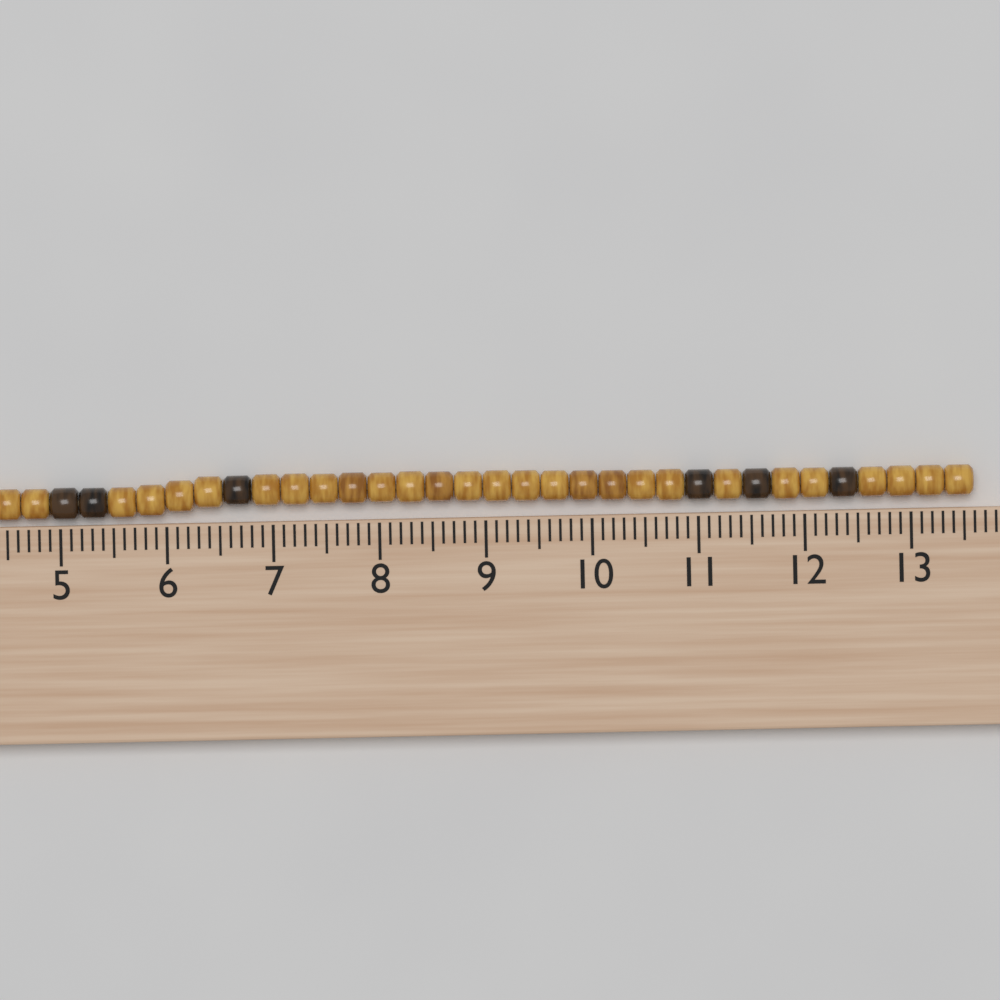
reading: 13.6 cm
